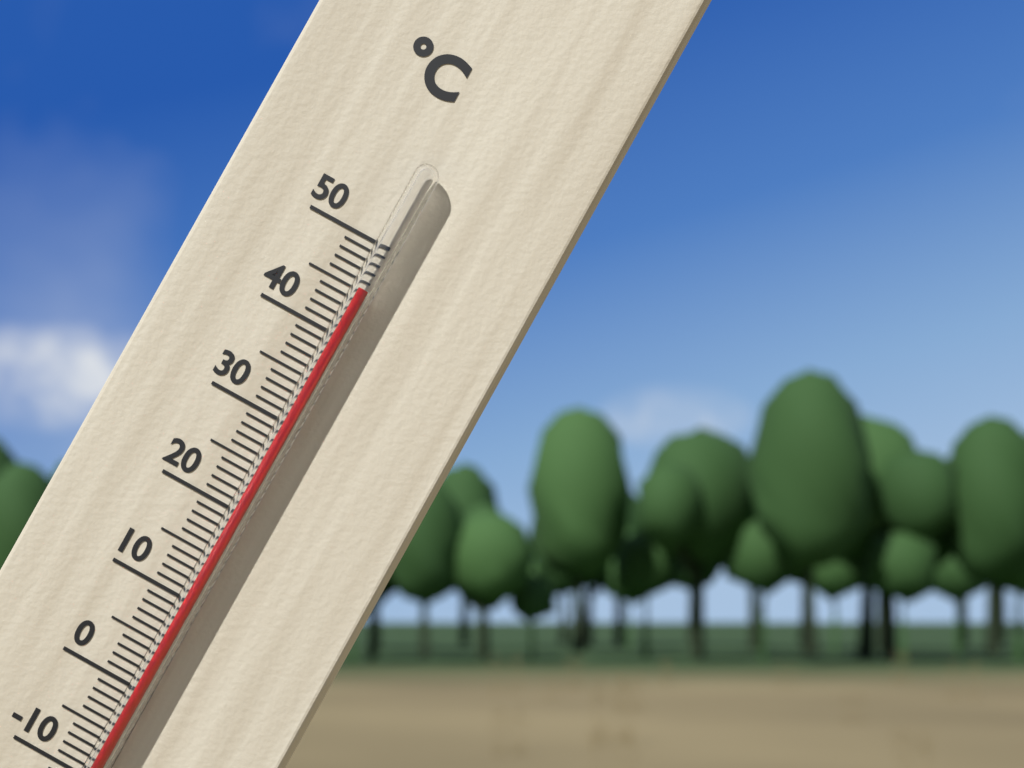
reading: 45 °C
